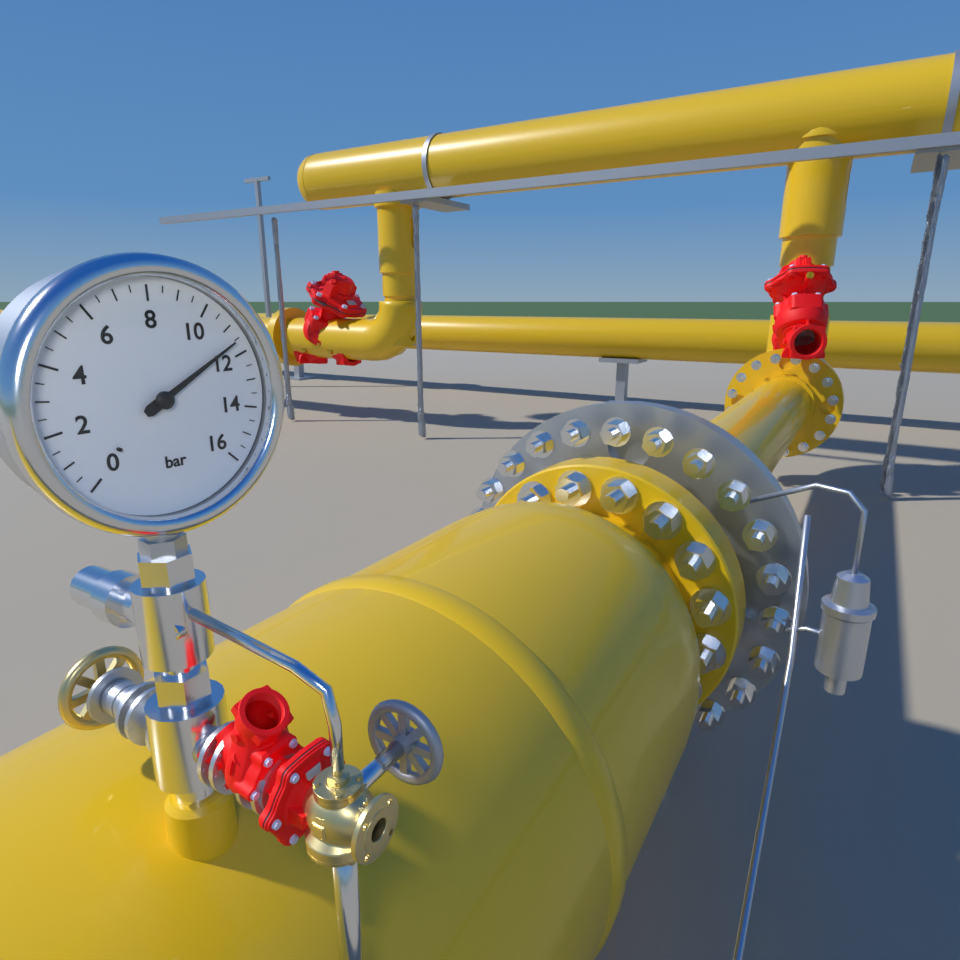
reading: 11.5 bar
